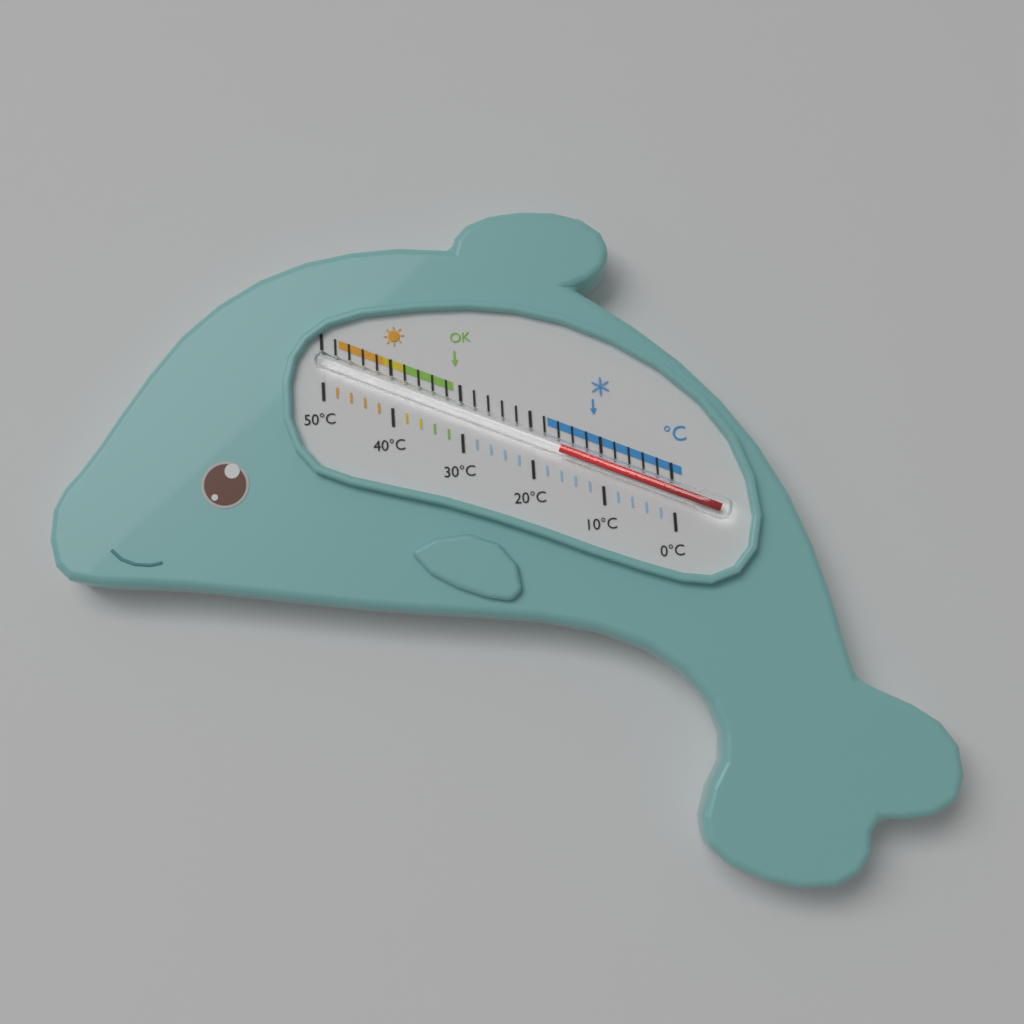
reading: 16 °C
